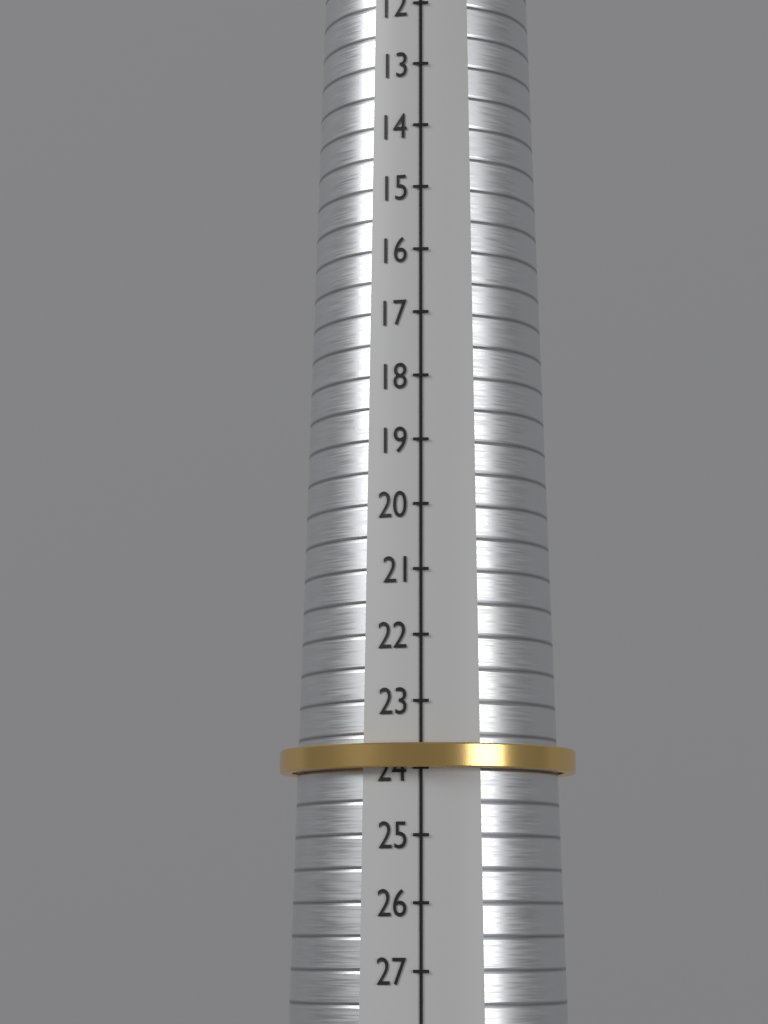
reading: 24 (no unit)
